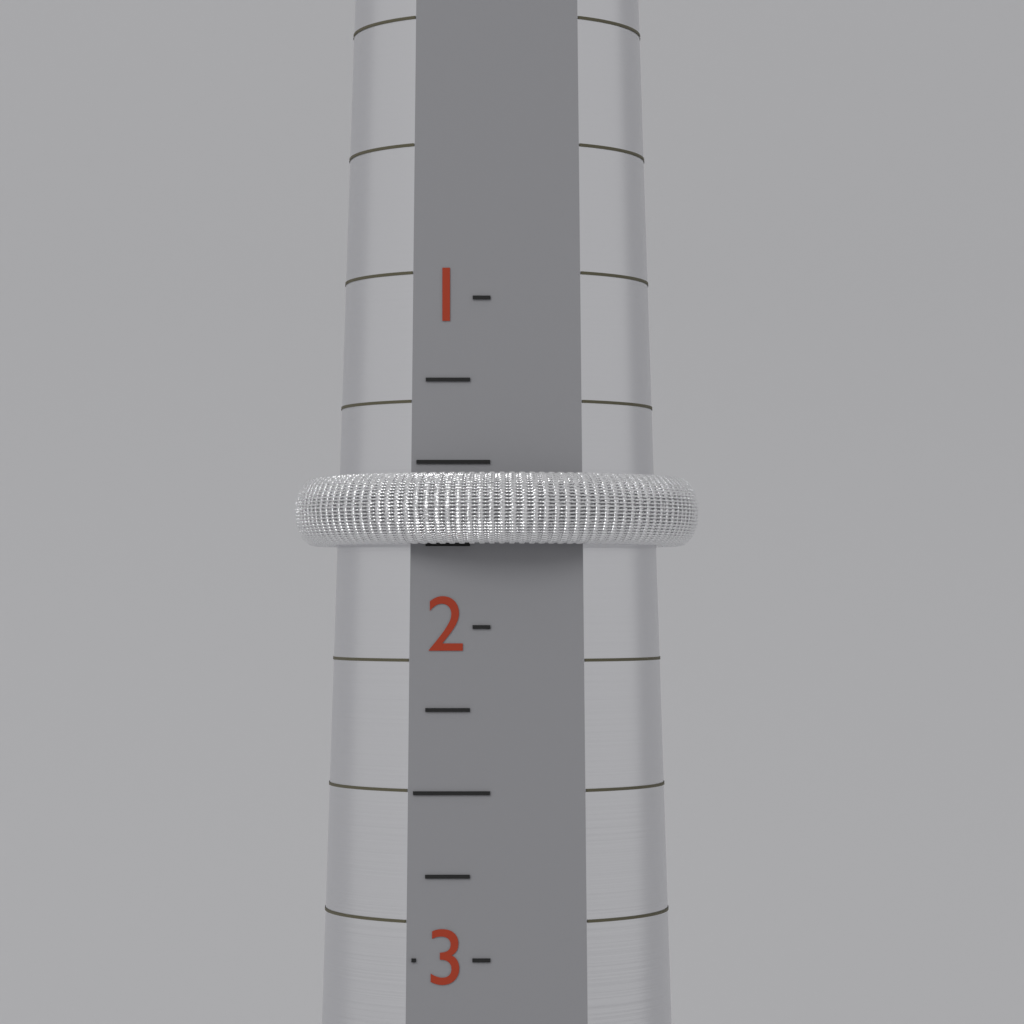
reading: 1.75 (no unit)
